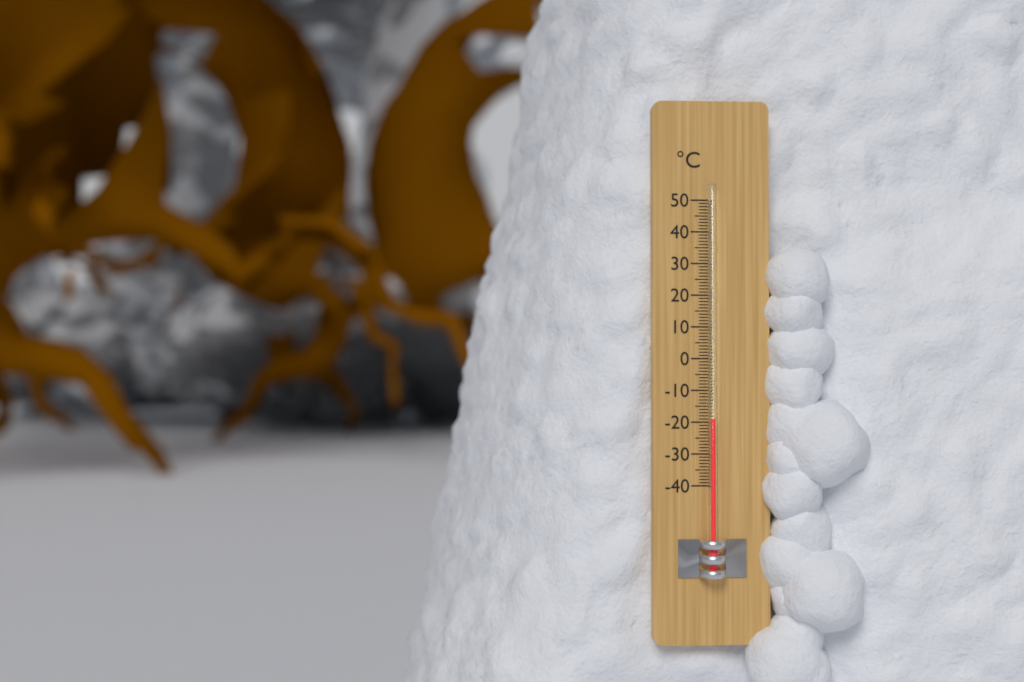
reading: -19 °C
